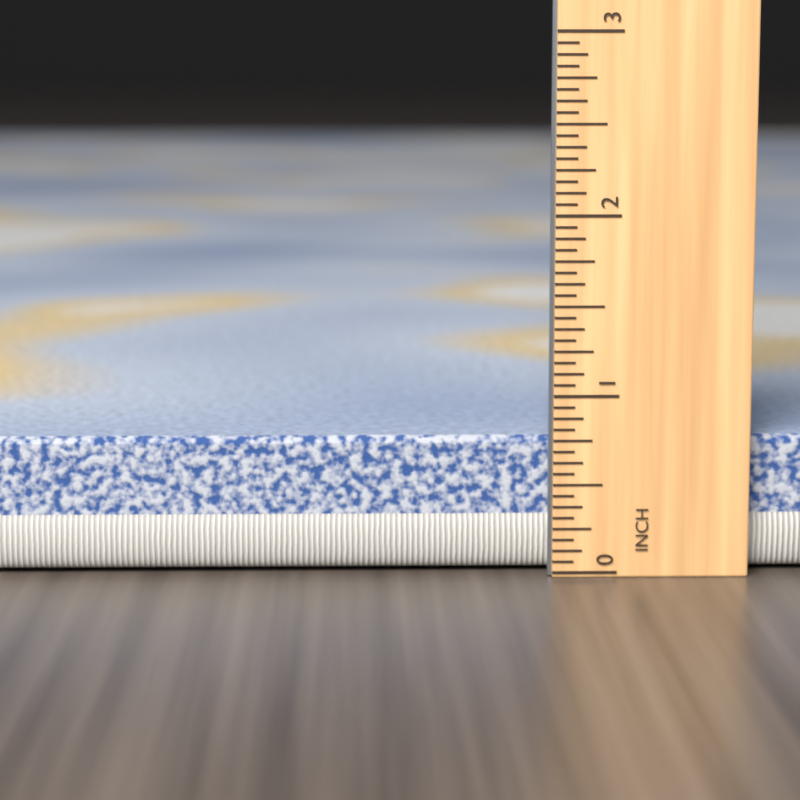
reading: 0.7500 in
